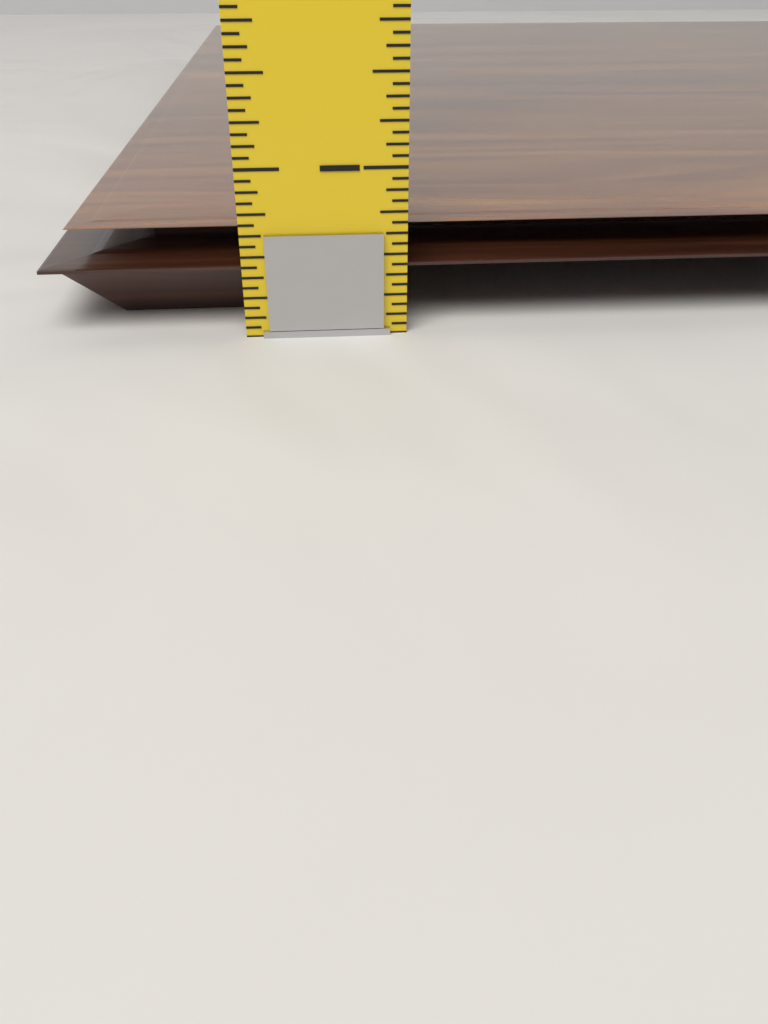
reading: 0.6250 in
